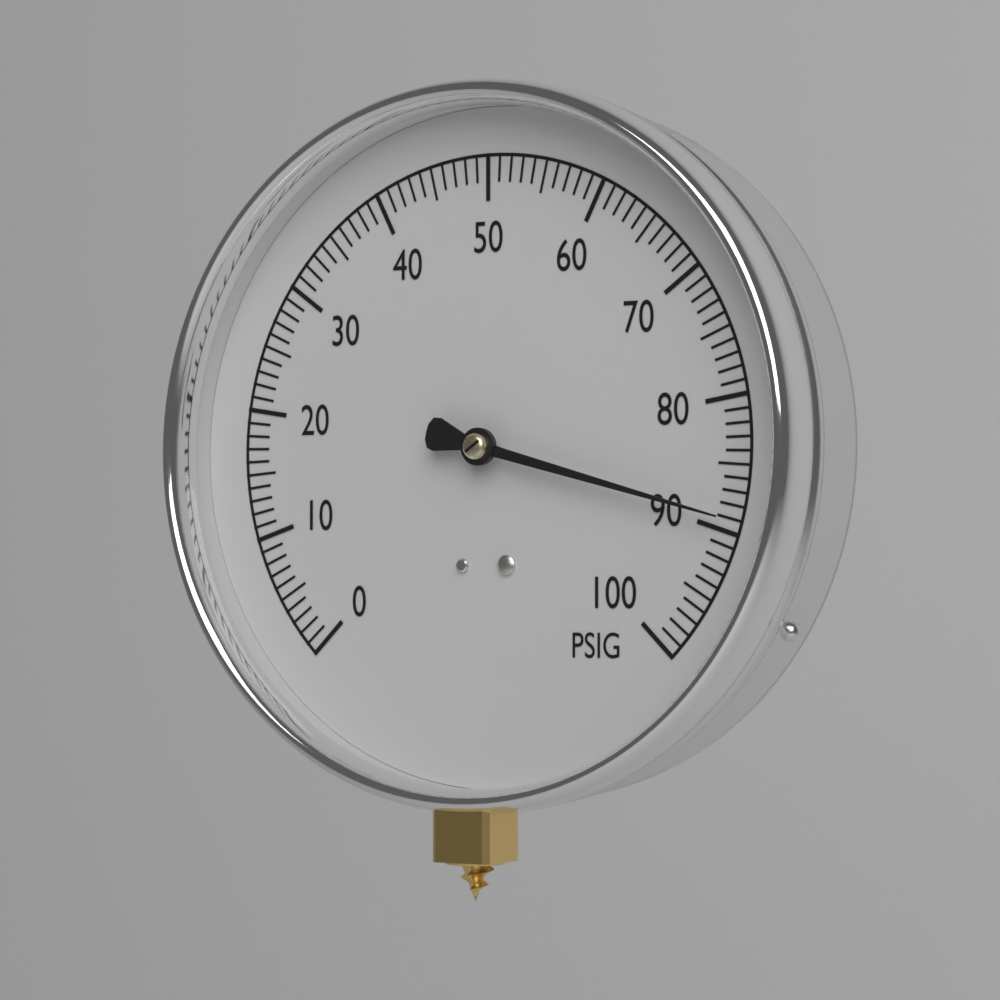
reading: 89 PSIG
